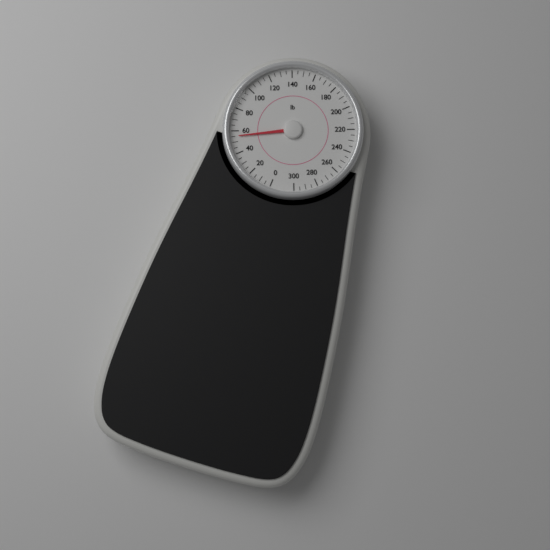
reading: 55 lb
